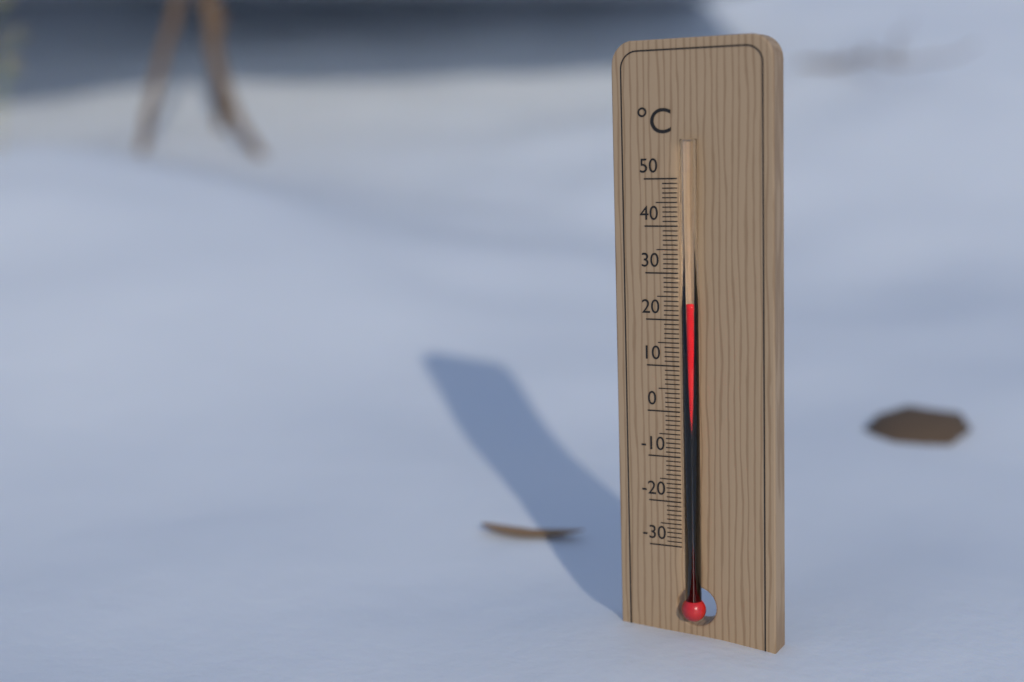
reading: 24 °C
